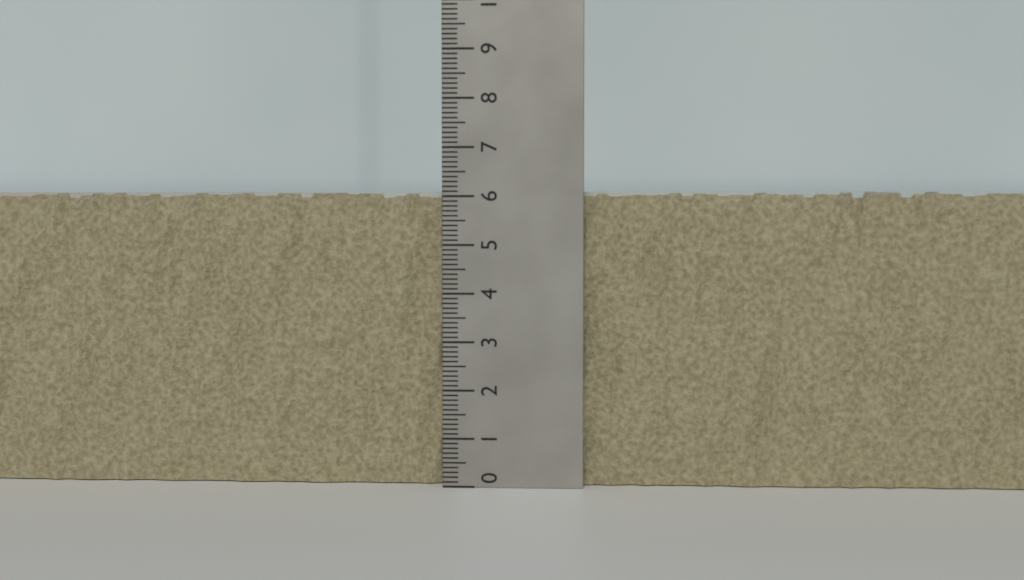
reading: 6.1 (no unit)
